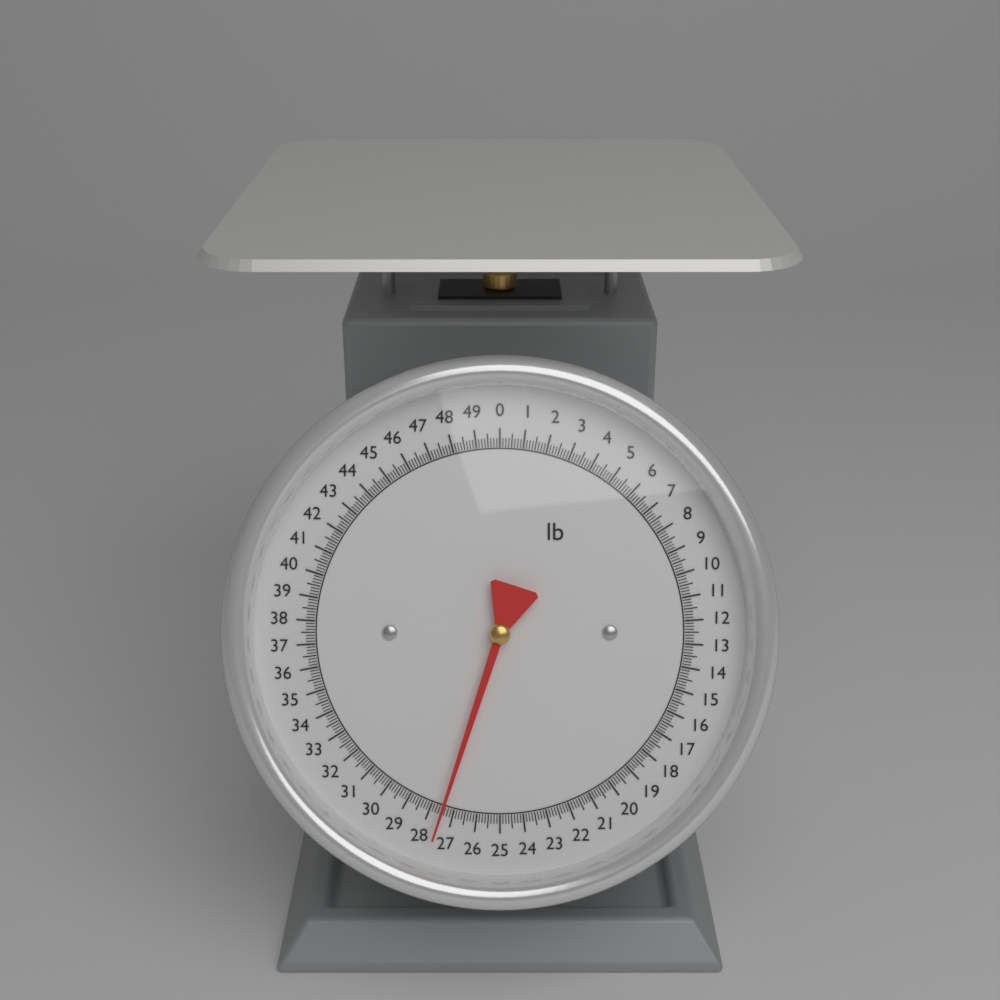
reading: 27.500 lb
